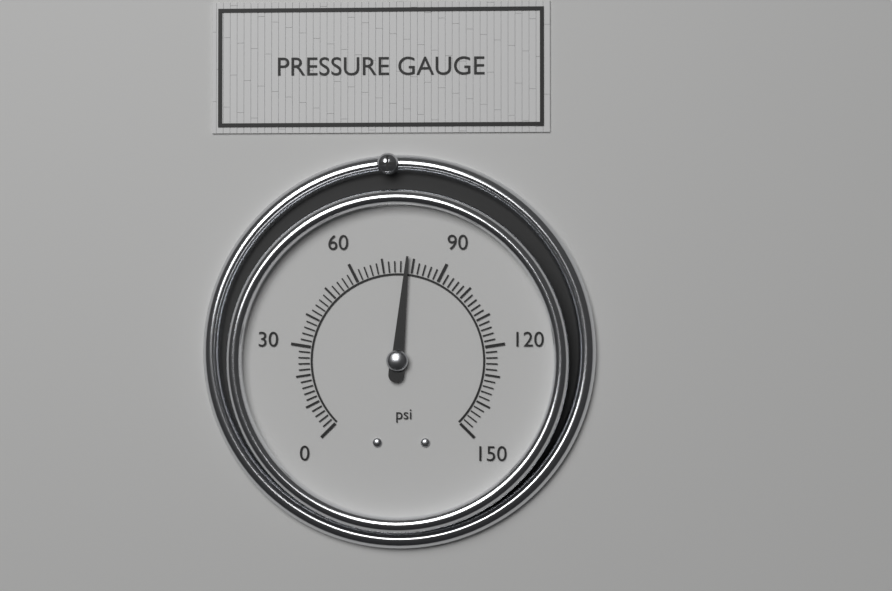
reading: 78 psi
